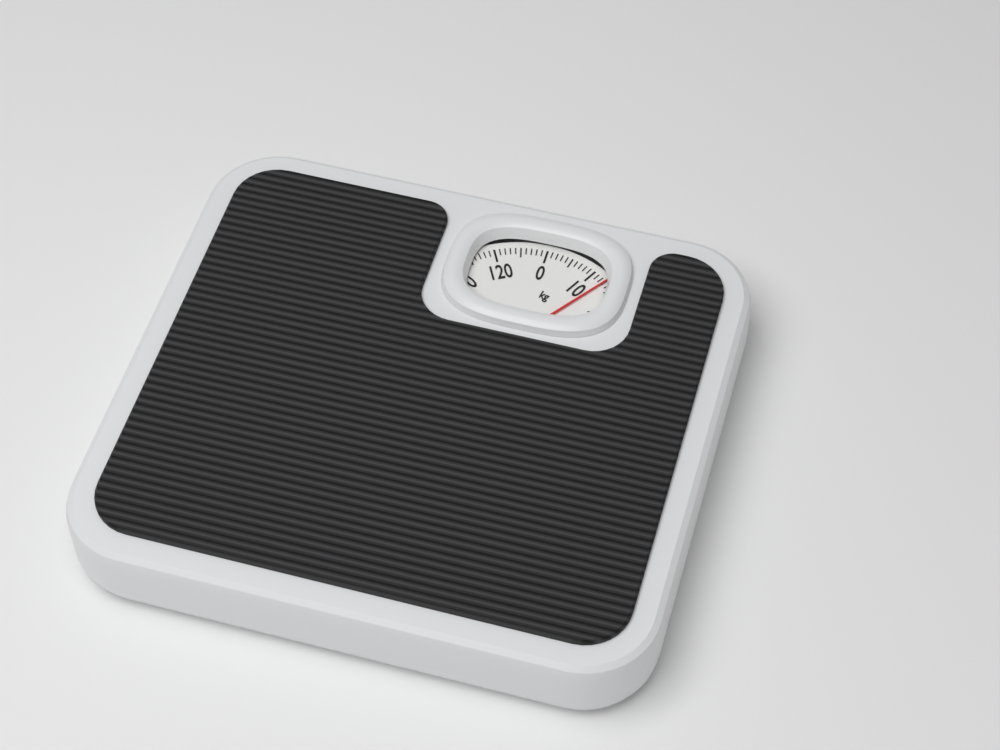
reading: 13 kg
